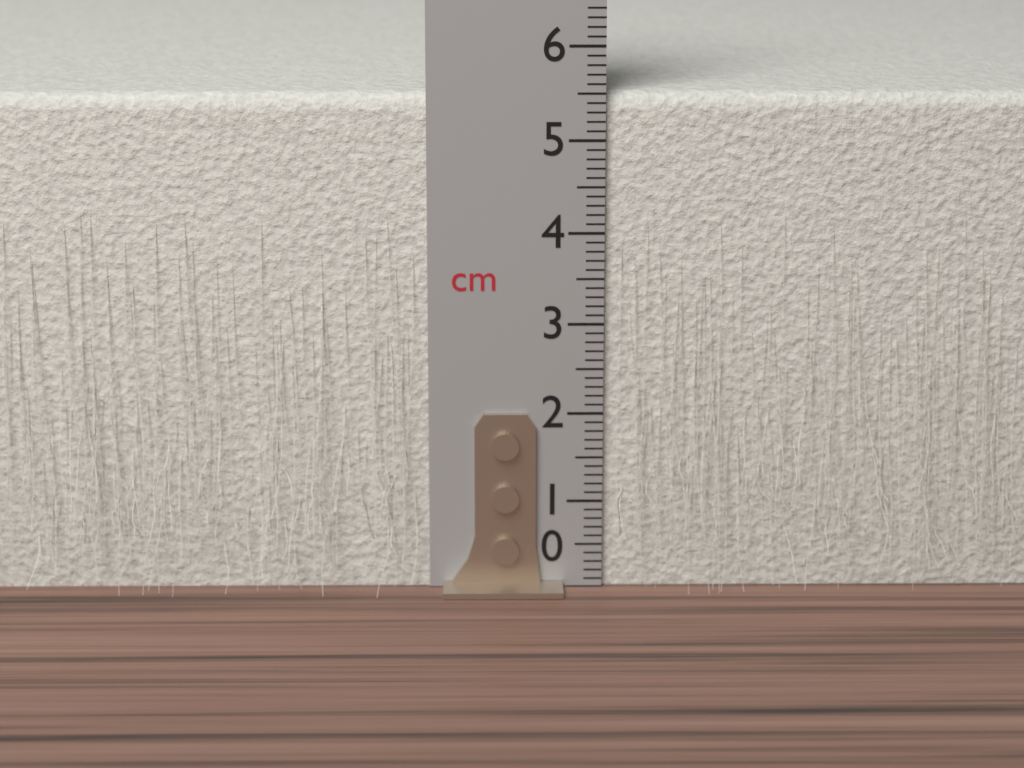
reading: 5.5 cm
